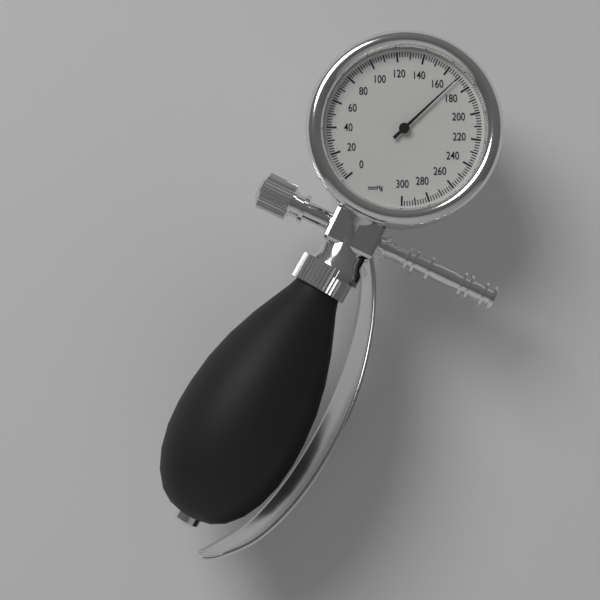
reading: 170 mmHg
